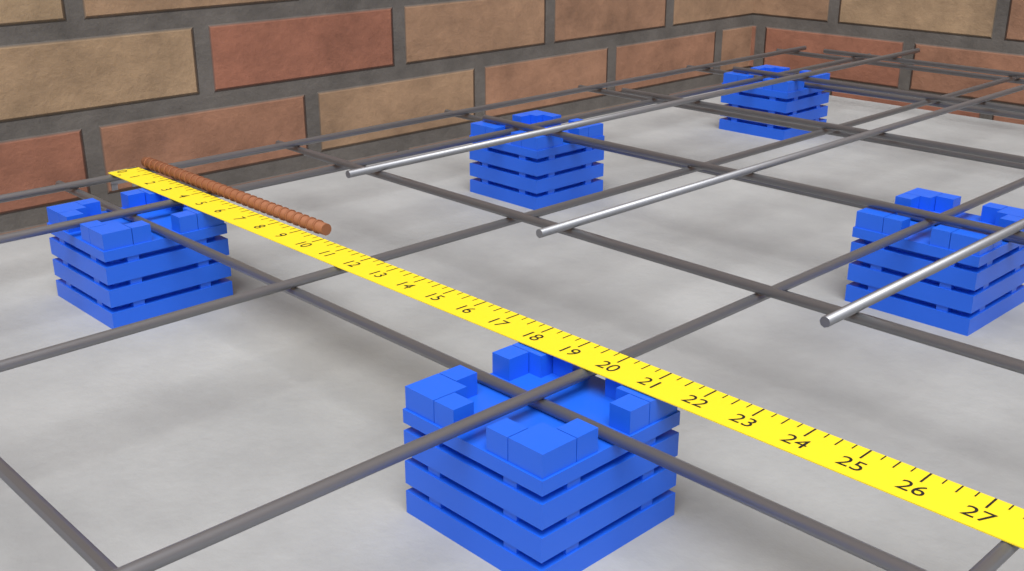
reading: 9.75 in
